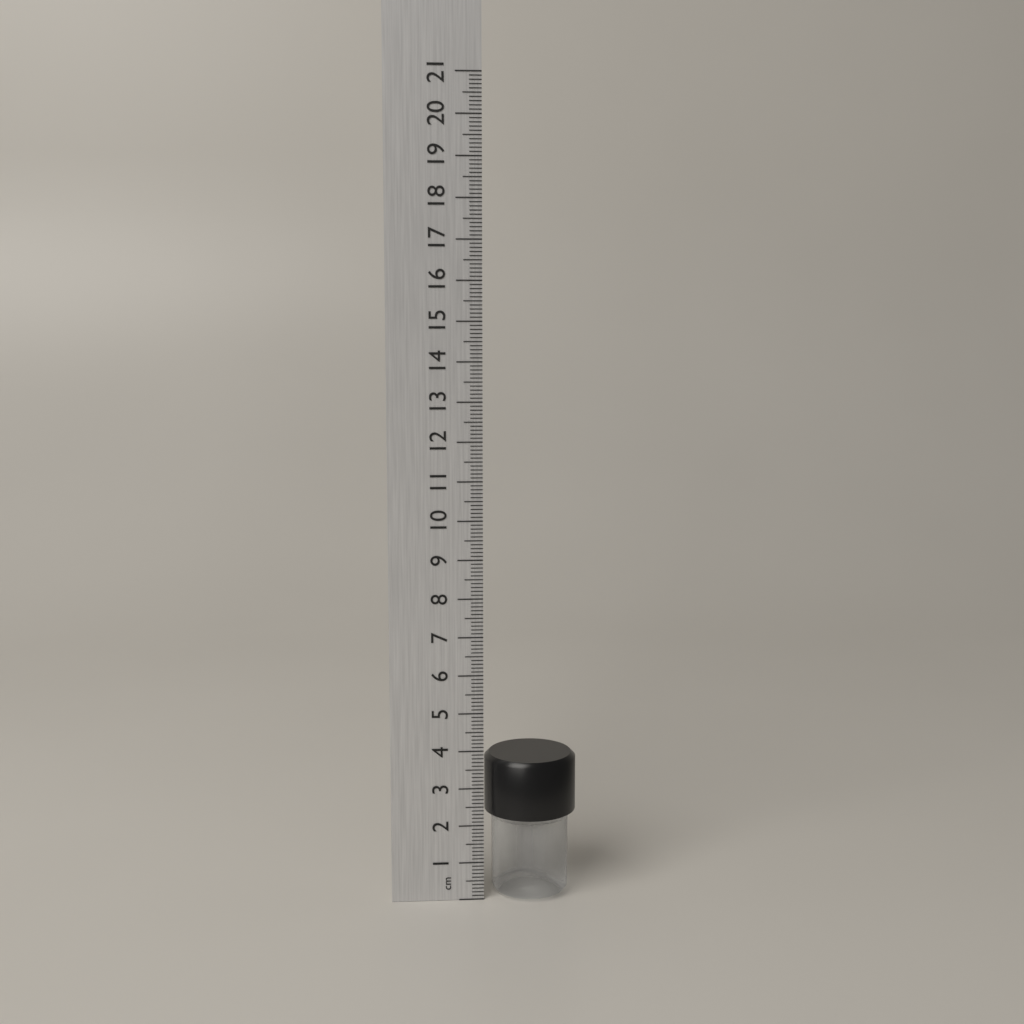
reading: 3.8 cm
